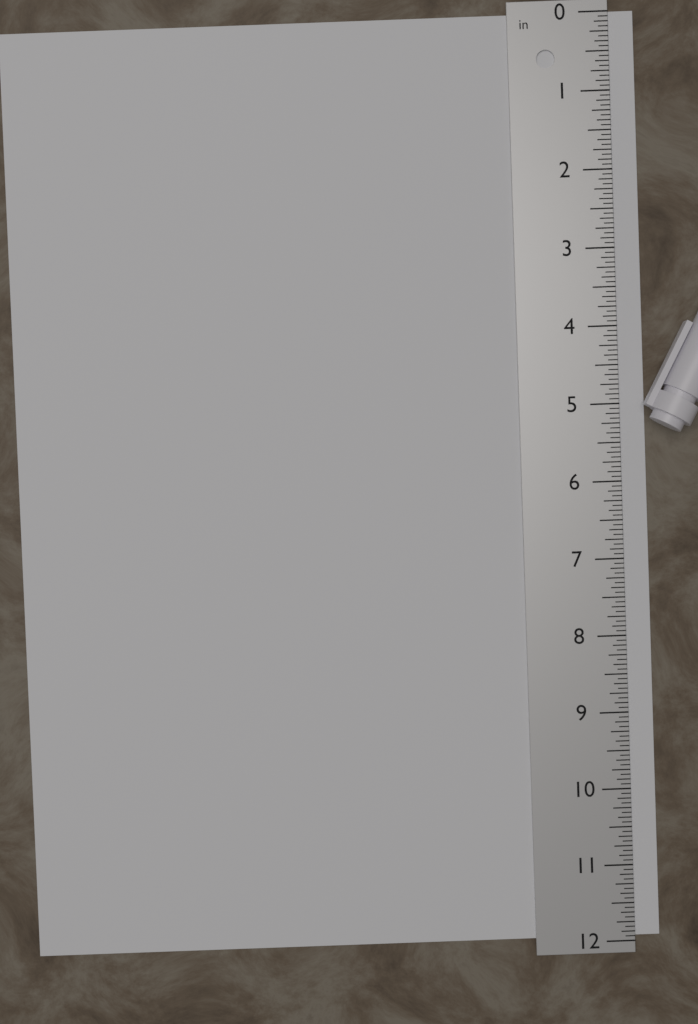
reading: 11.9375 in
